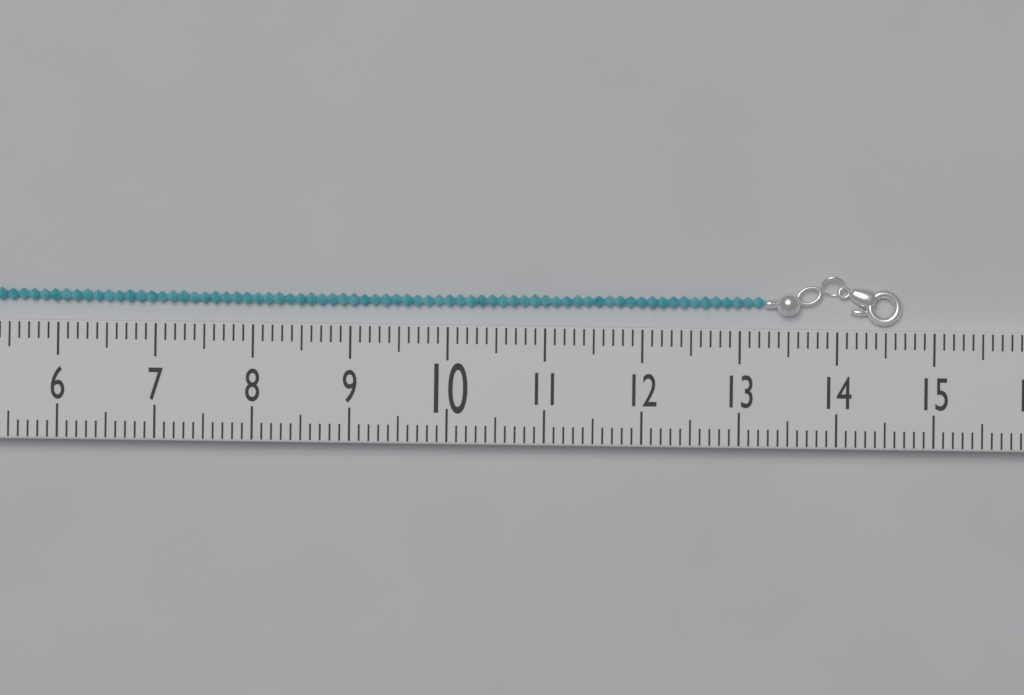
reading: 14.7 (no unit)
